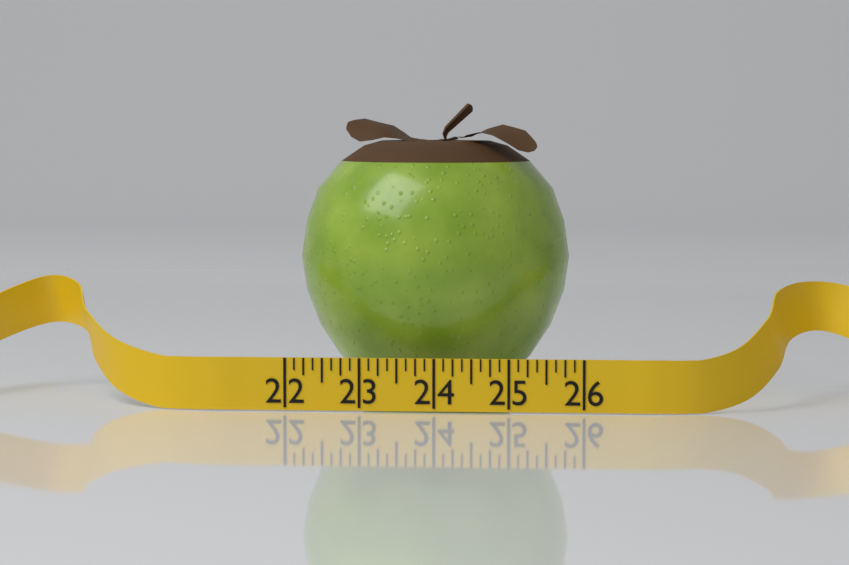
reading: 25.750 (no unit)
